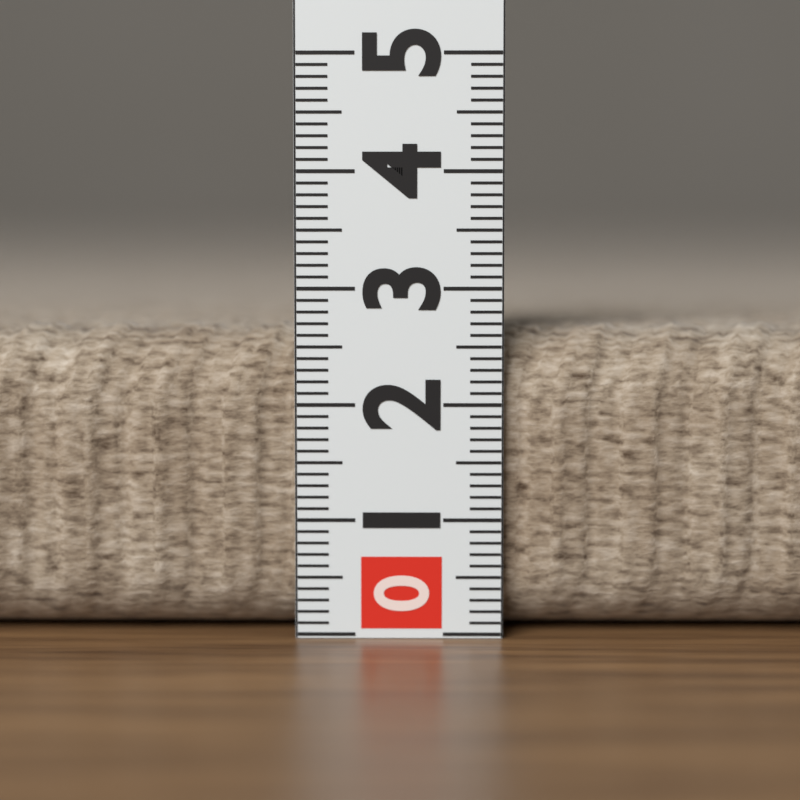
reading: 2.7 (no unit)
